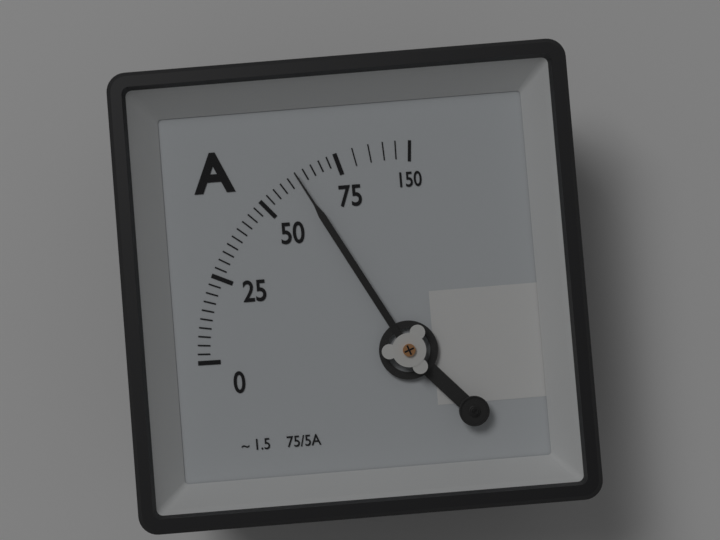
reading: 62.5 A
